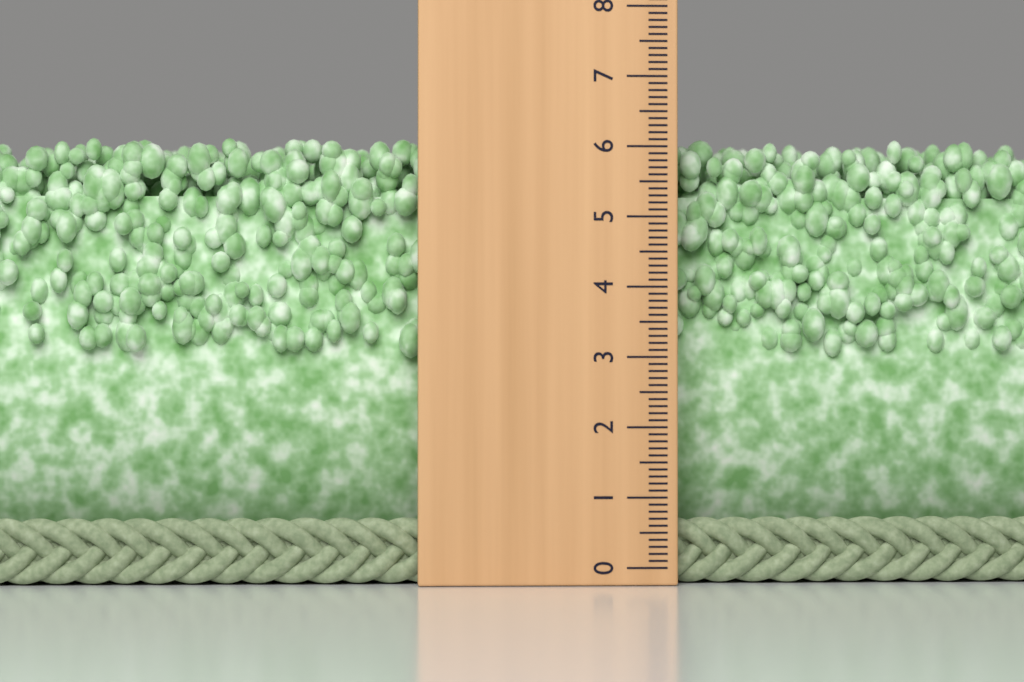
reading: 6.2 (no unit)
